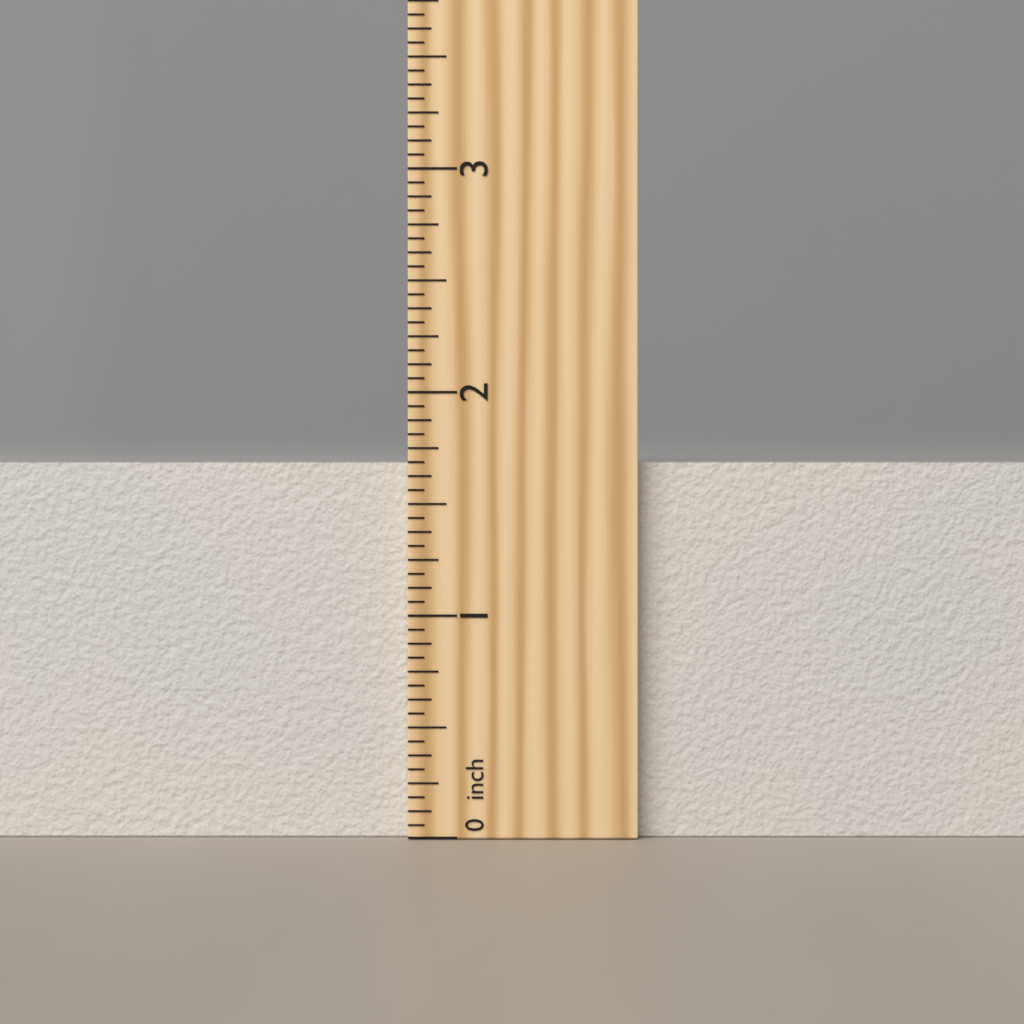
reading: 1.6875 inch
